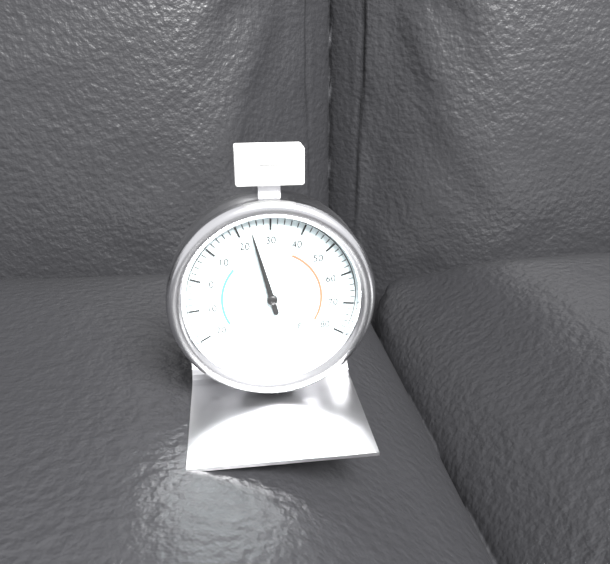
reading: 24 °F
